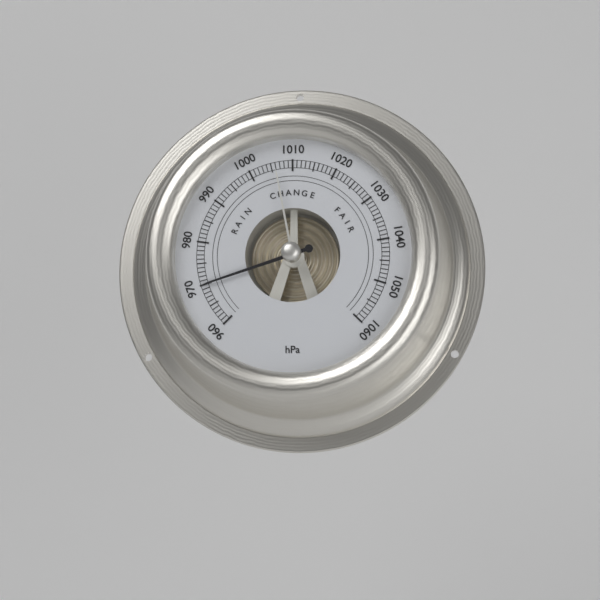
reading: 970 hPa
